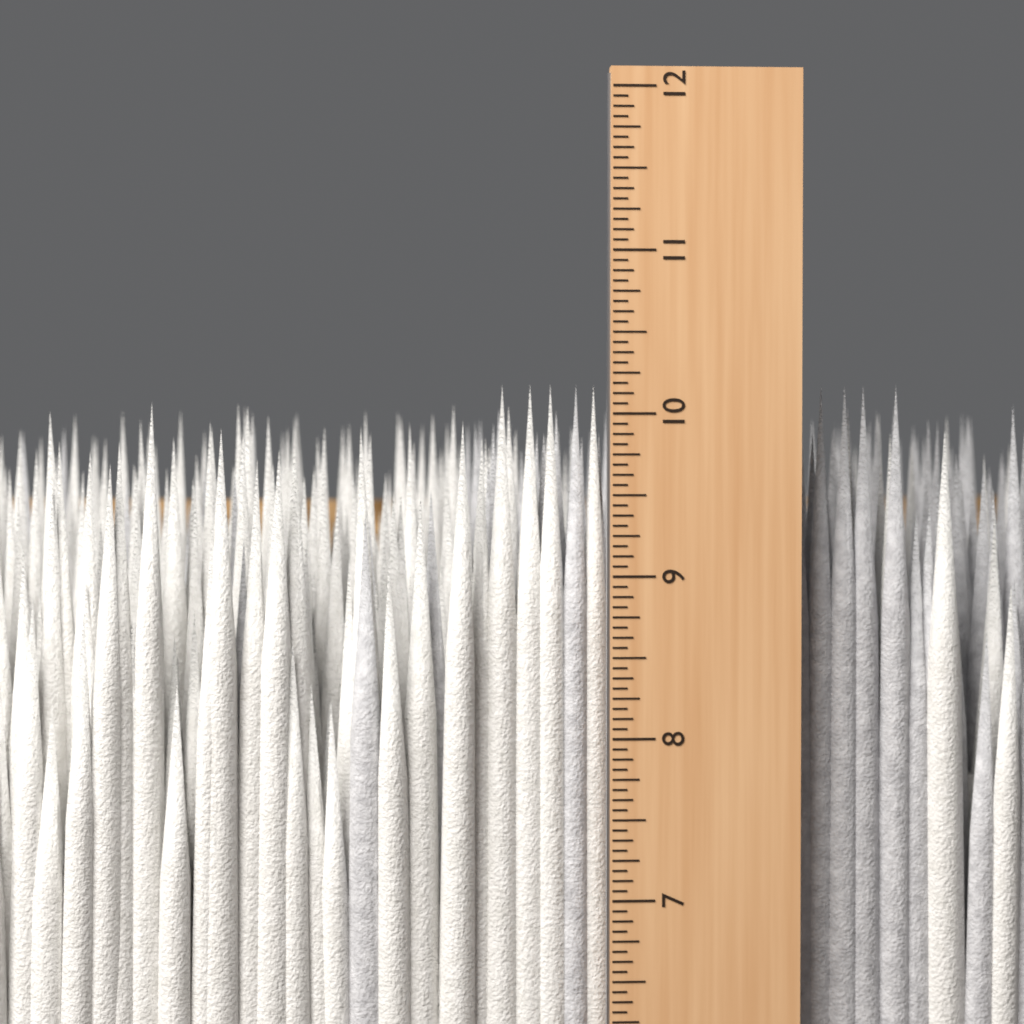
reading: 10.1875 in
